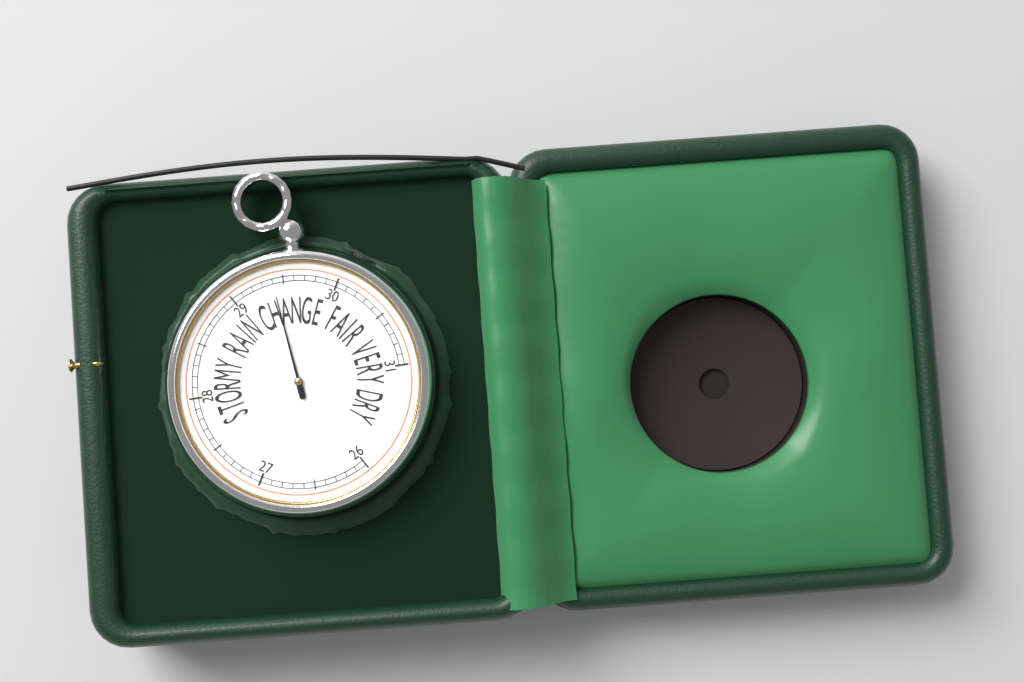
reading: 29.4 inHg
